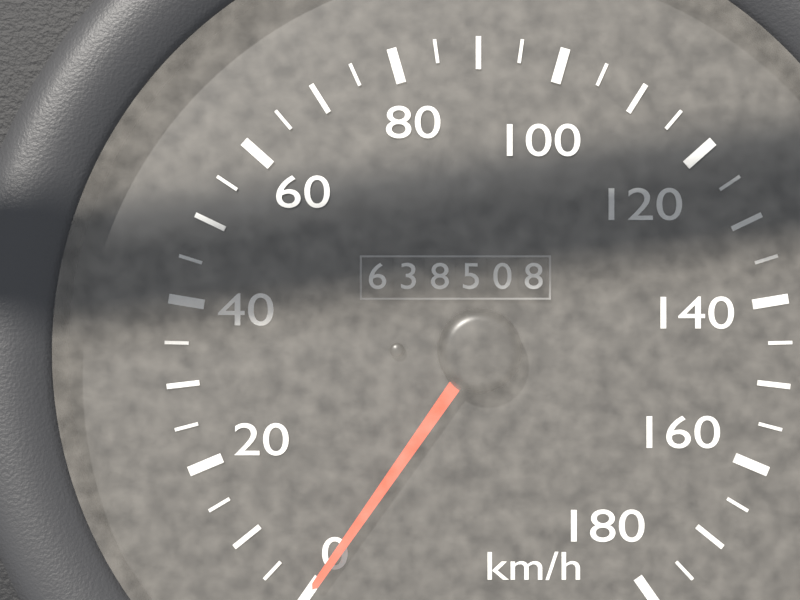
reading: 0 km/h
